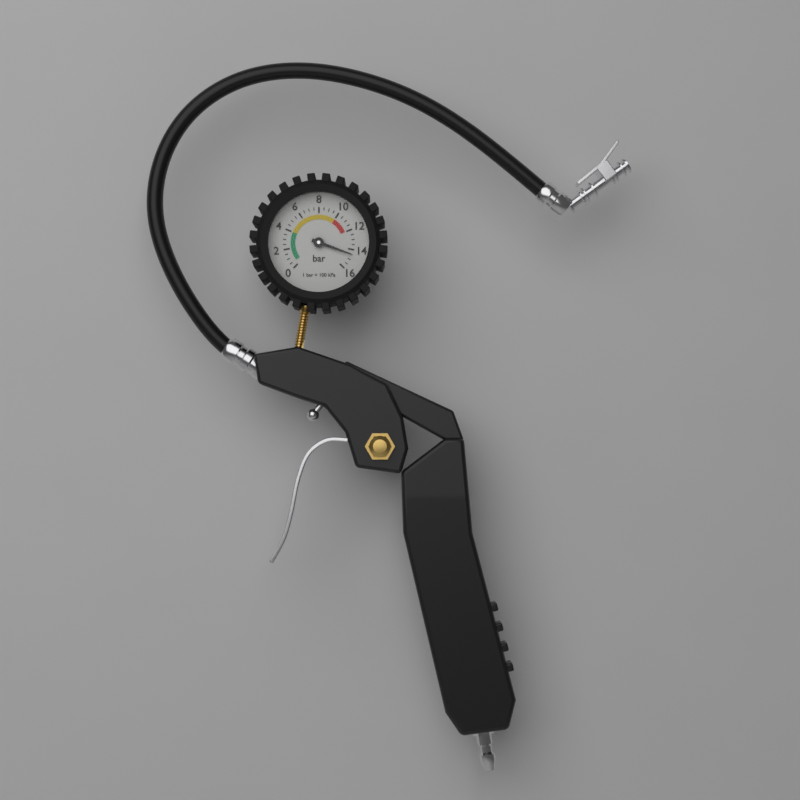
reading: 14.5 bar
